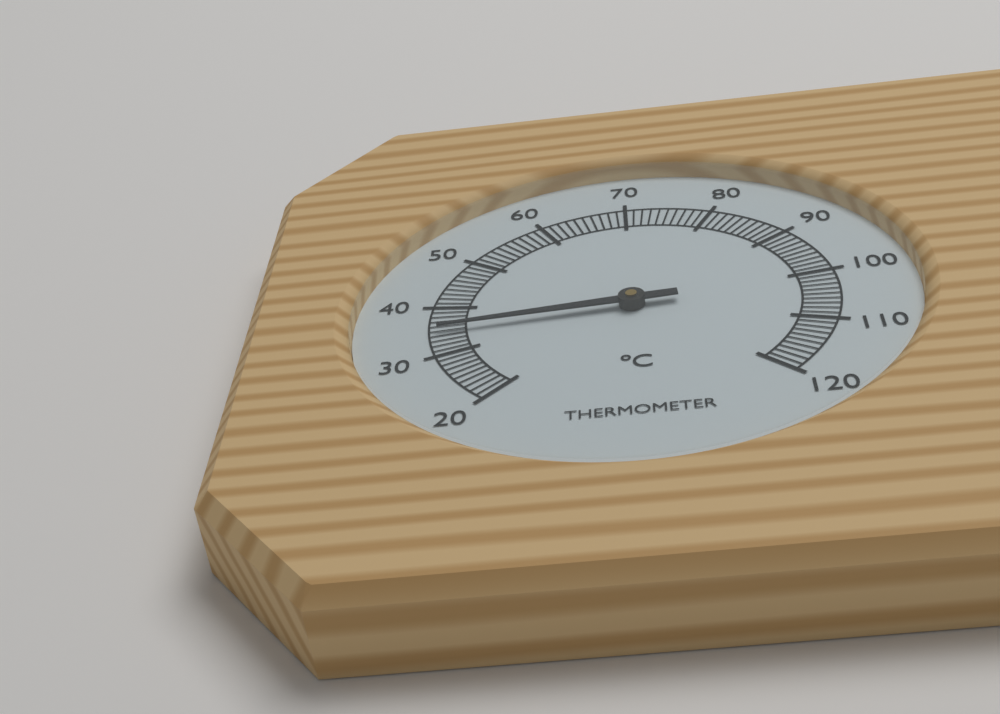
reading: 35 °C
